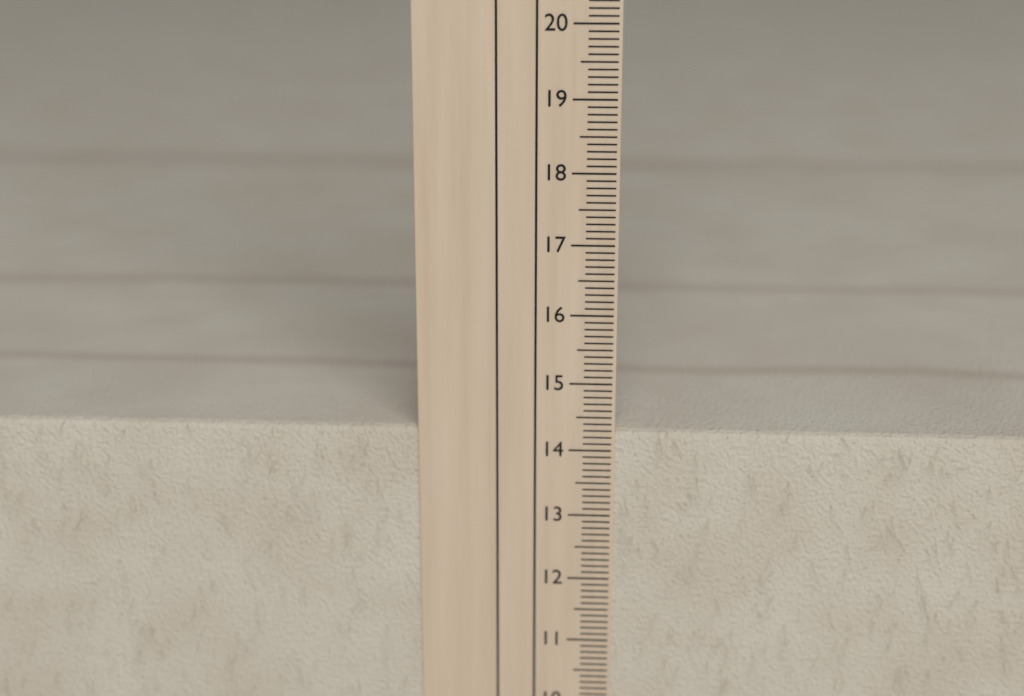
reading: 14.3 cm
